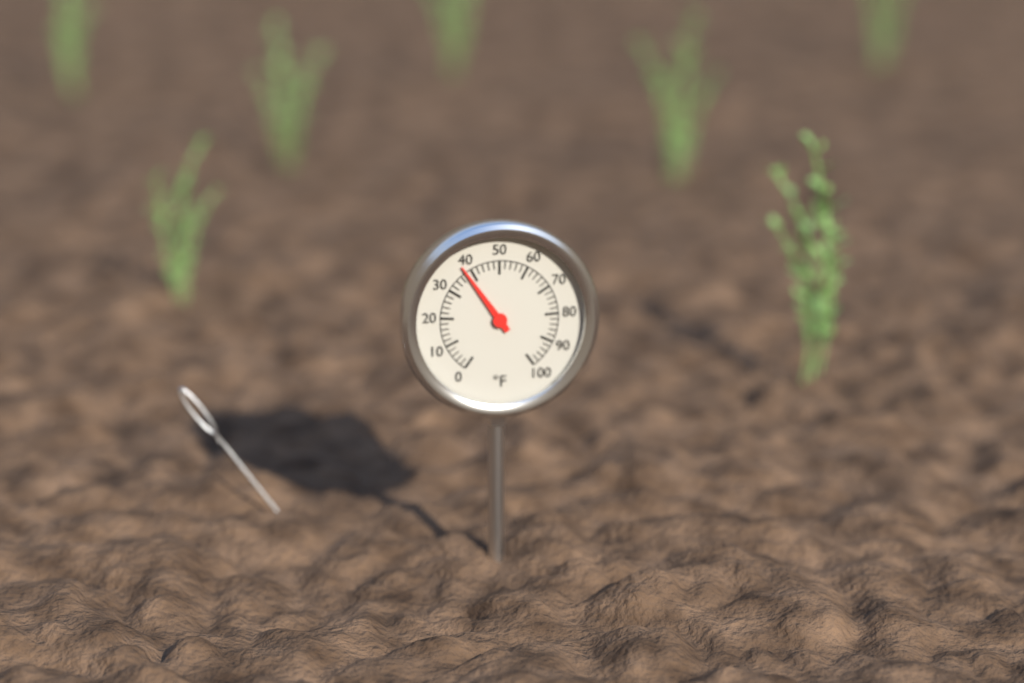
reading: 38 °F
